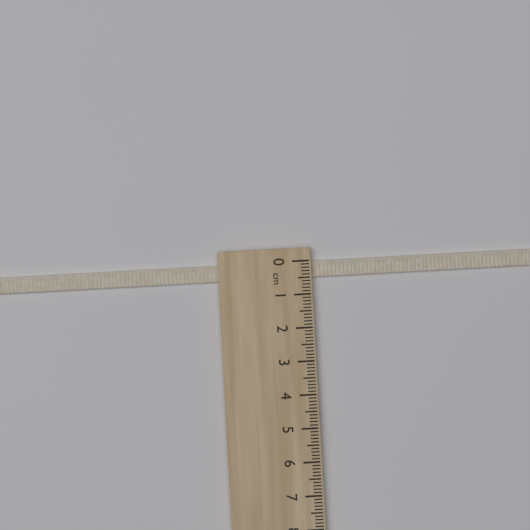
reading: 0.5 cm
